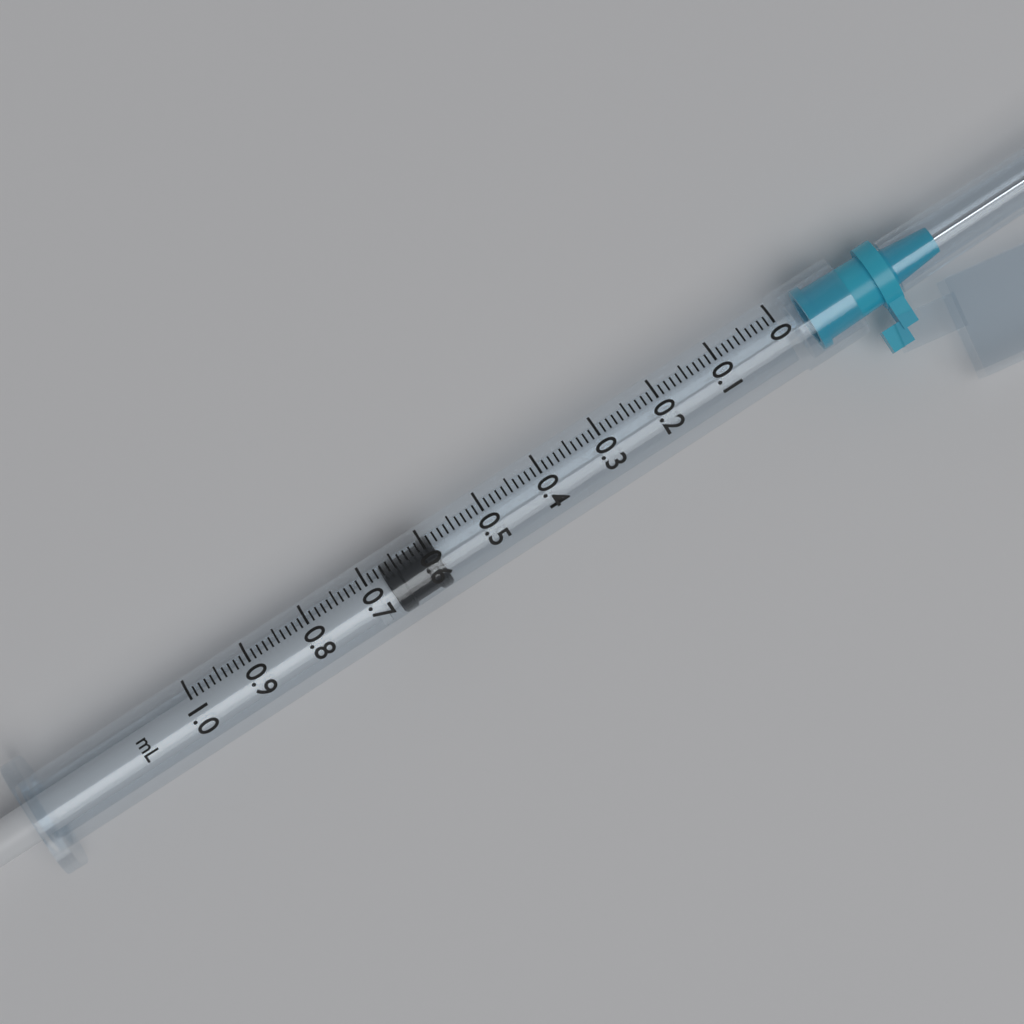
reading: 0.59 ml
